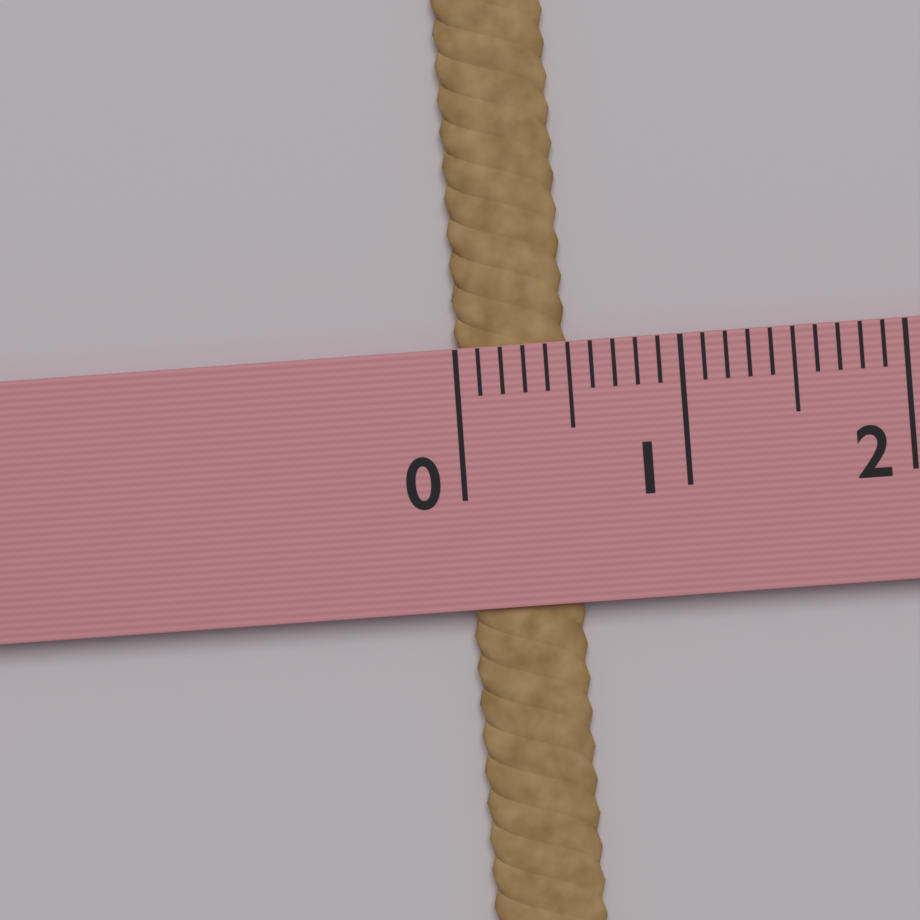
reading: 0.5 (no unit)
